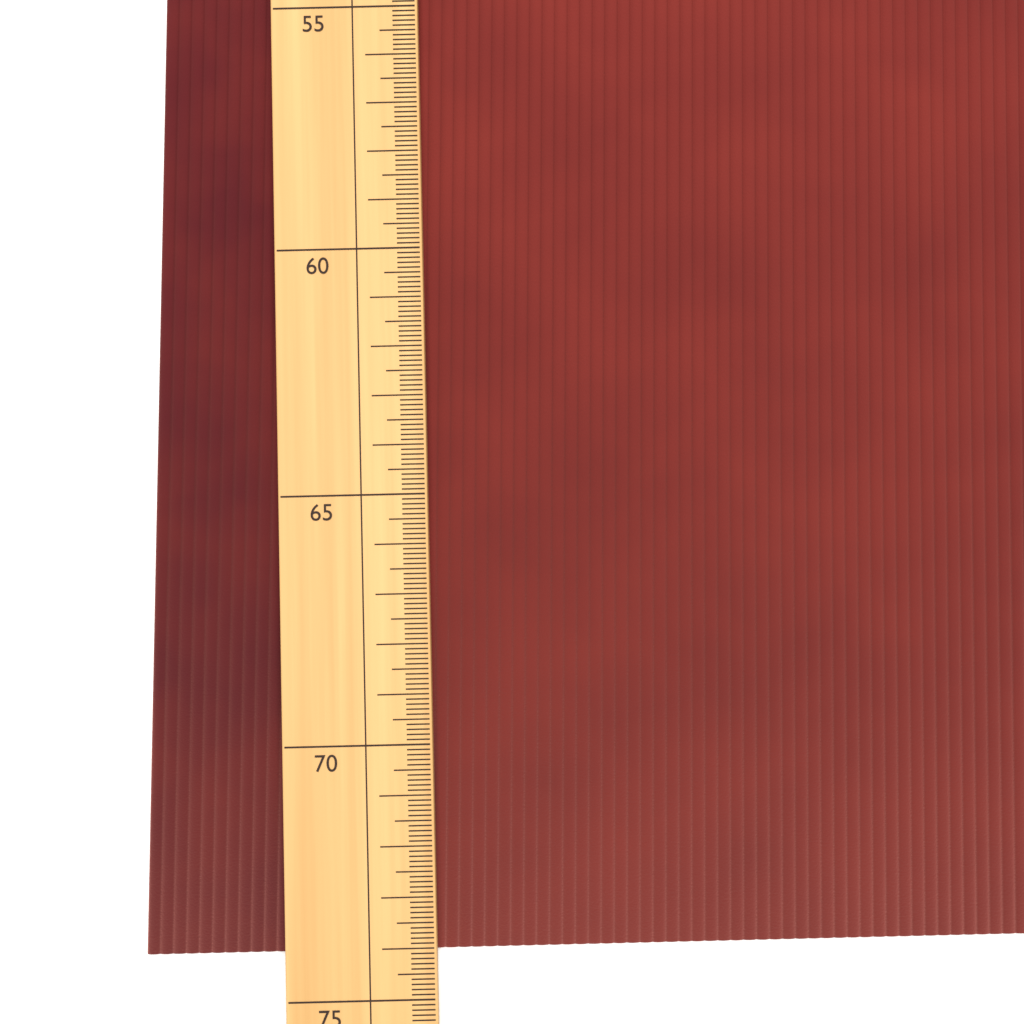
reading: 74.1 (no unit)
